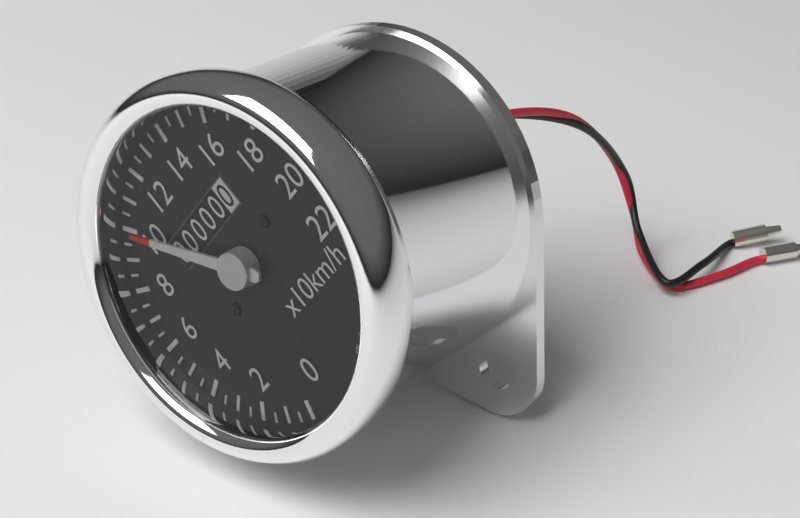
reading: 100 km/h
